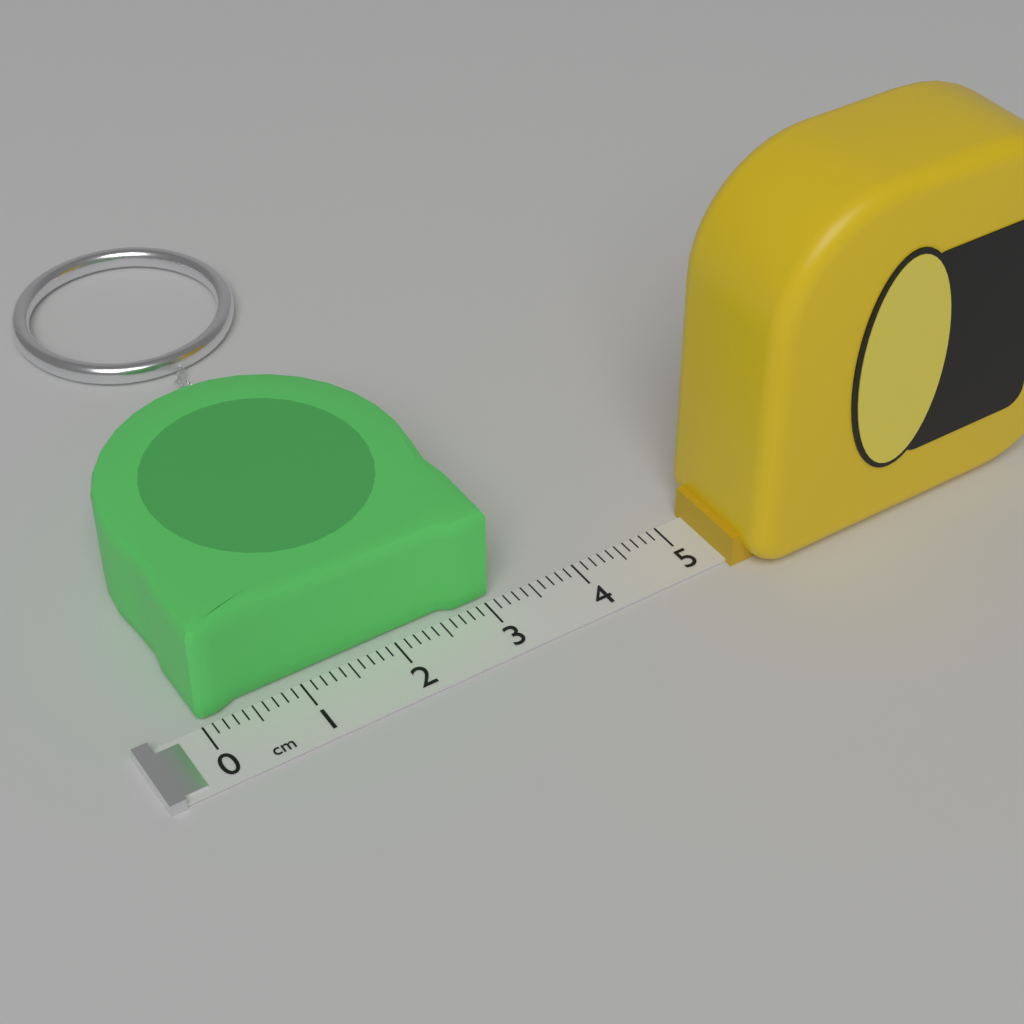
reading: 3.1 cm
